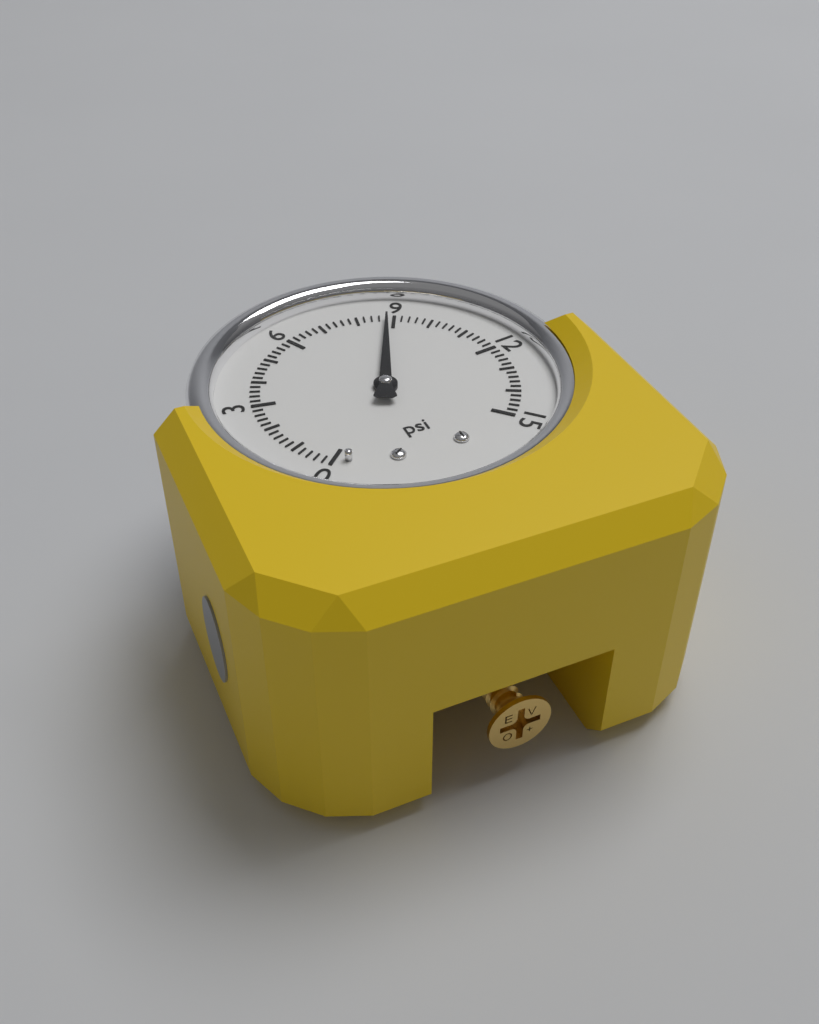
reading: 8.8 psi
